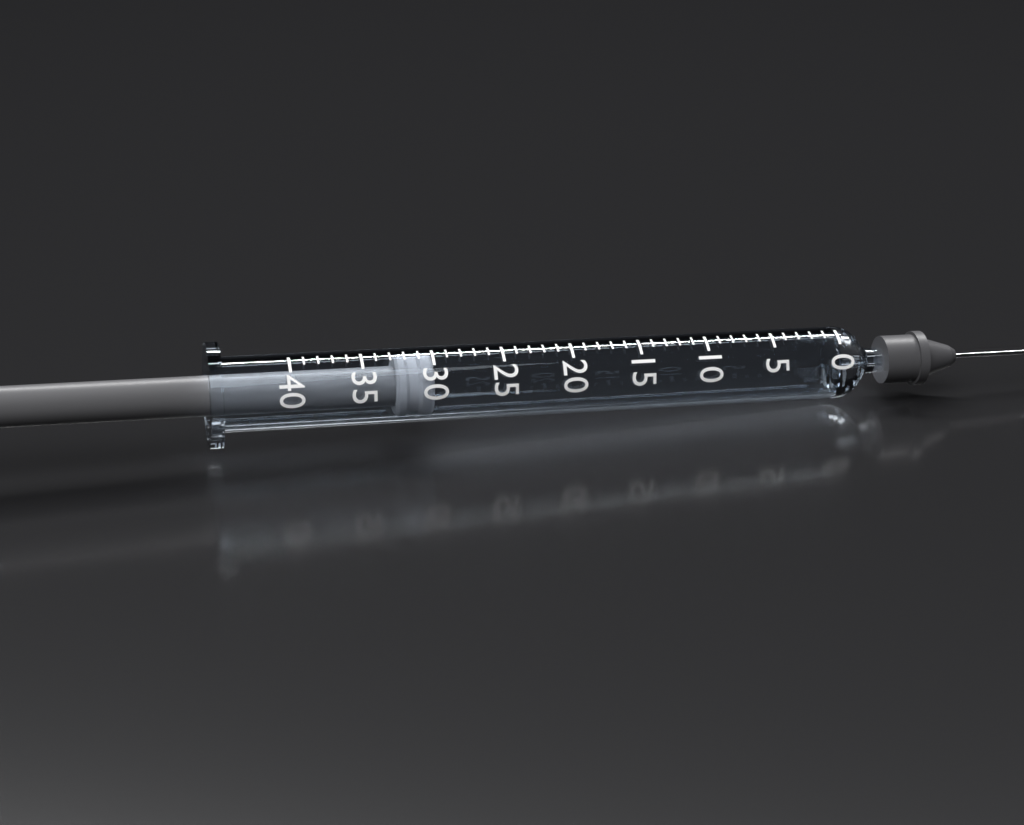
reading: 30 (no unit)
